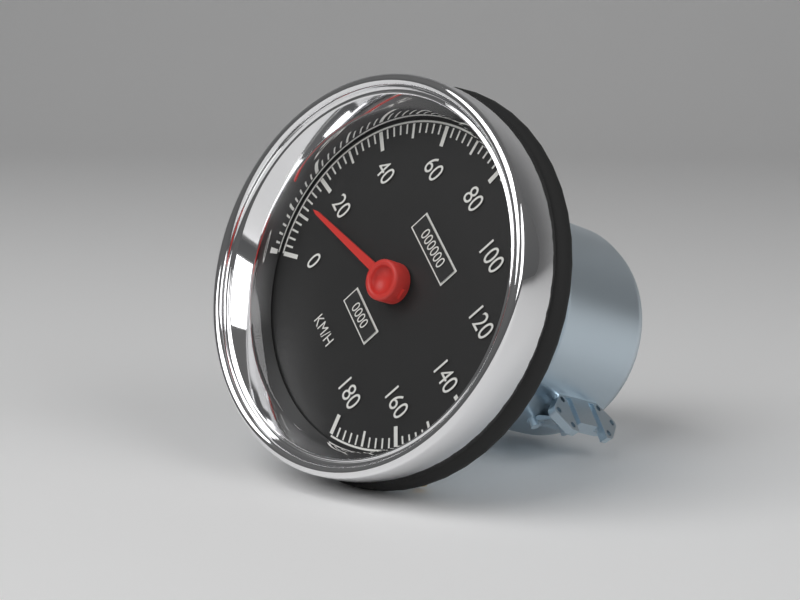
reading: 14 km/h
